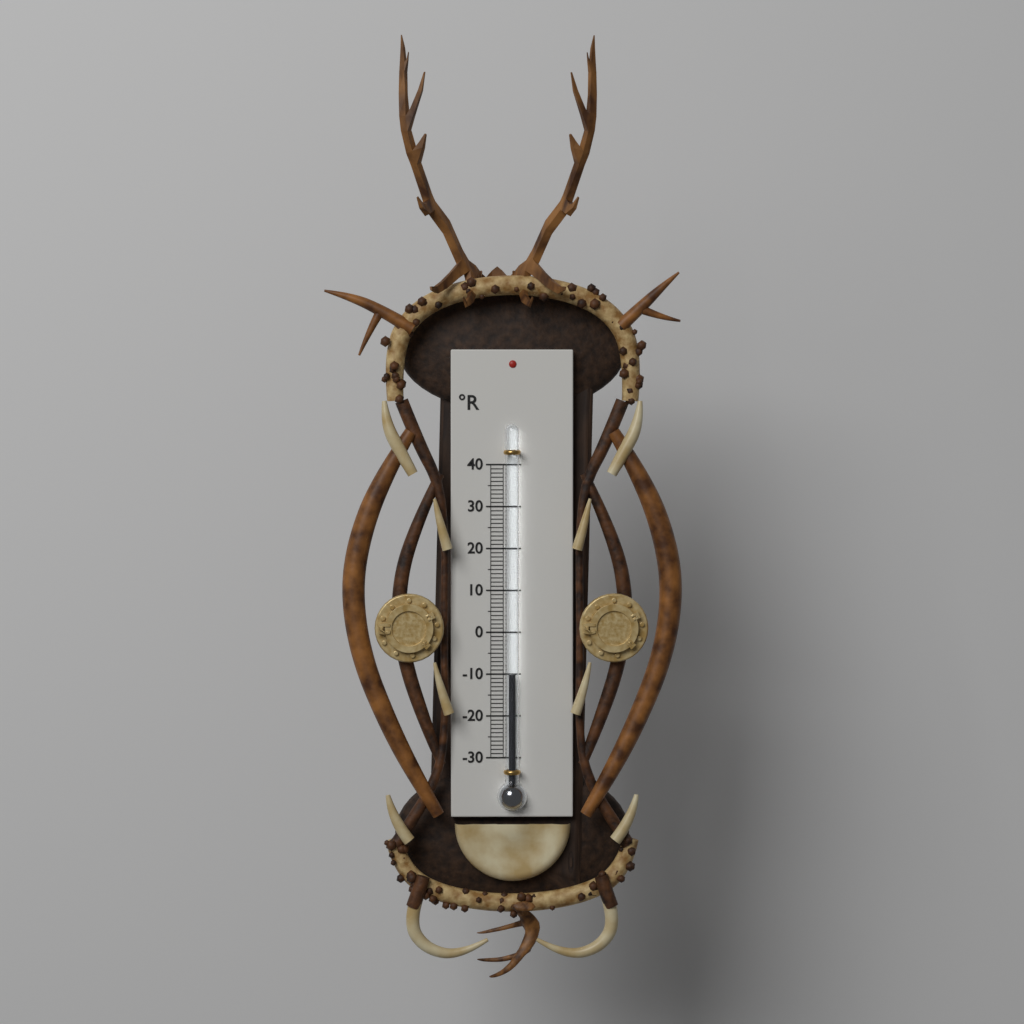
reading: -10 °R
